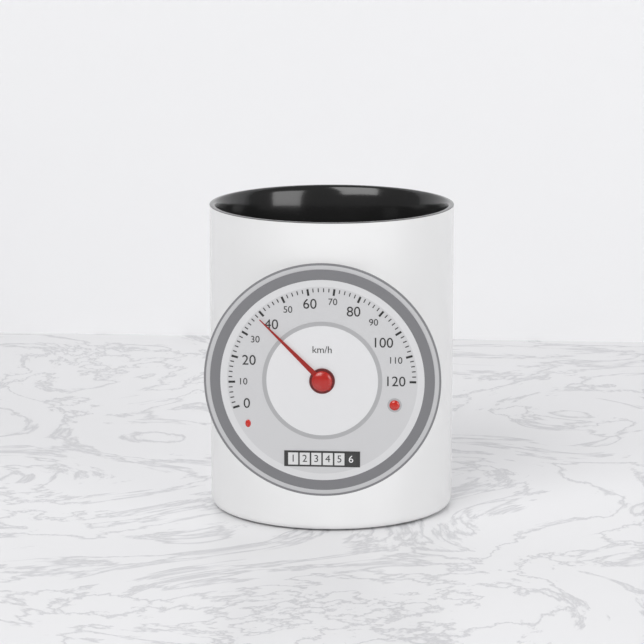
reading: 38 km/h
